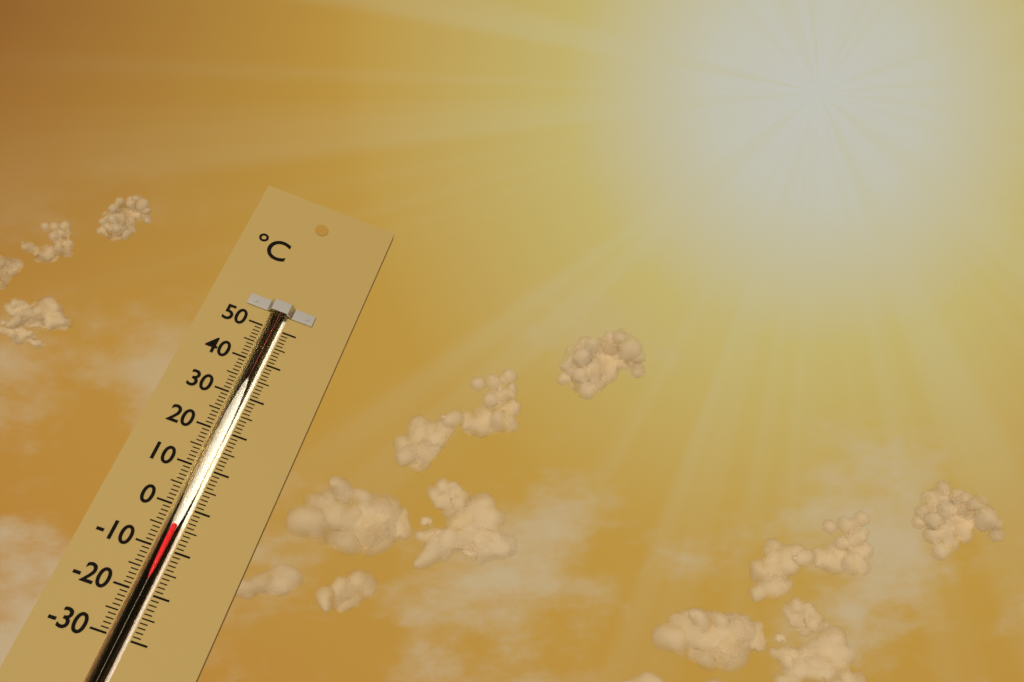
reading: -4 °C
